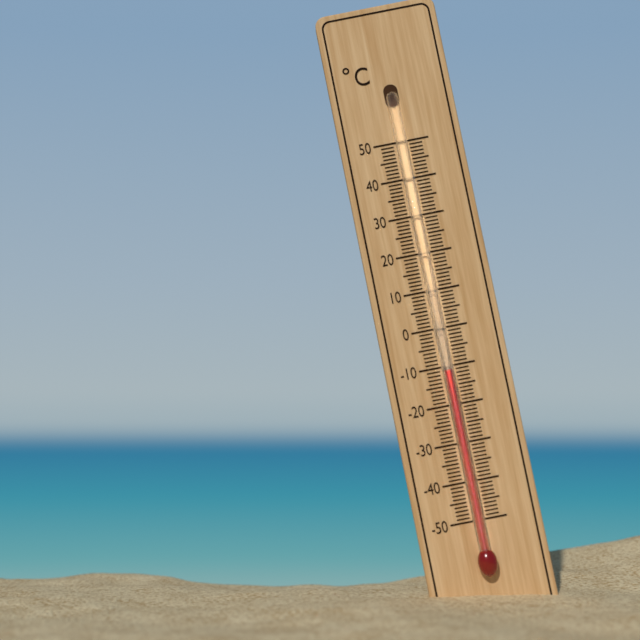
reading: -11 °C
